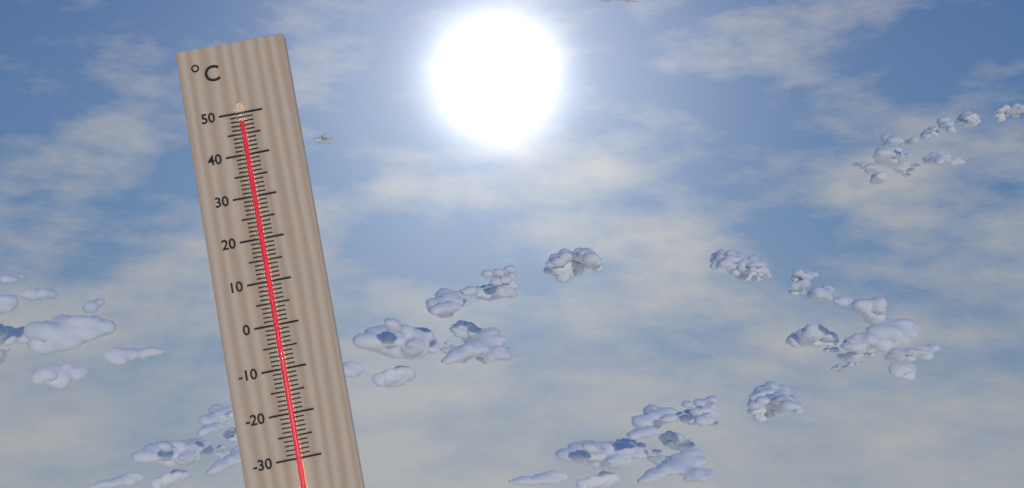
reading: 48 °C
